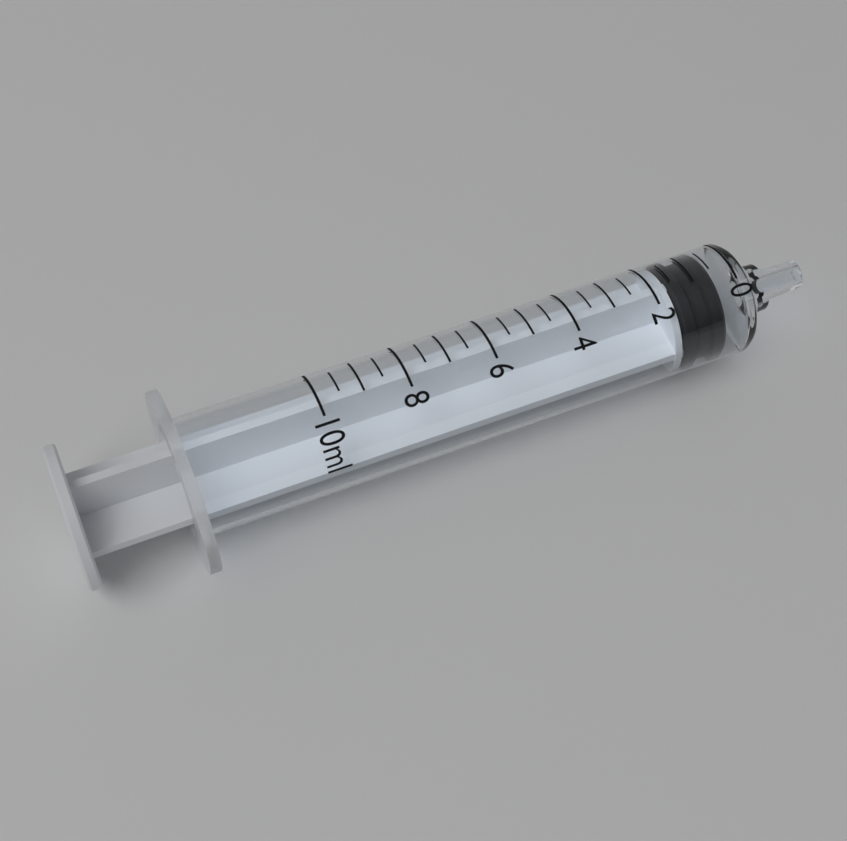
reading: 0.5 ml
